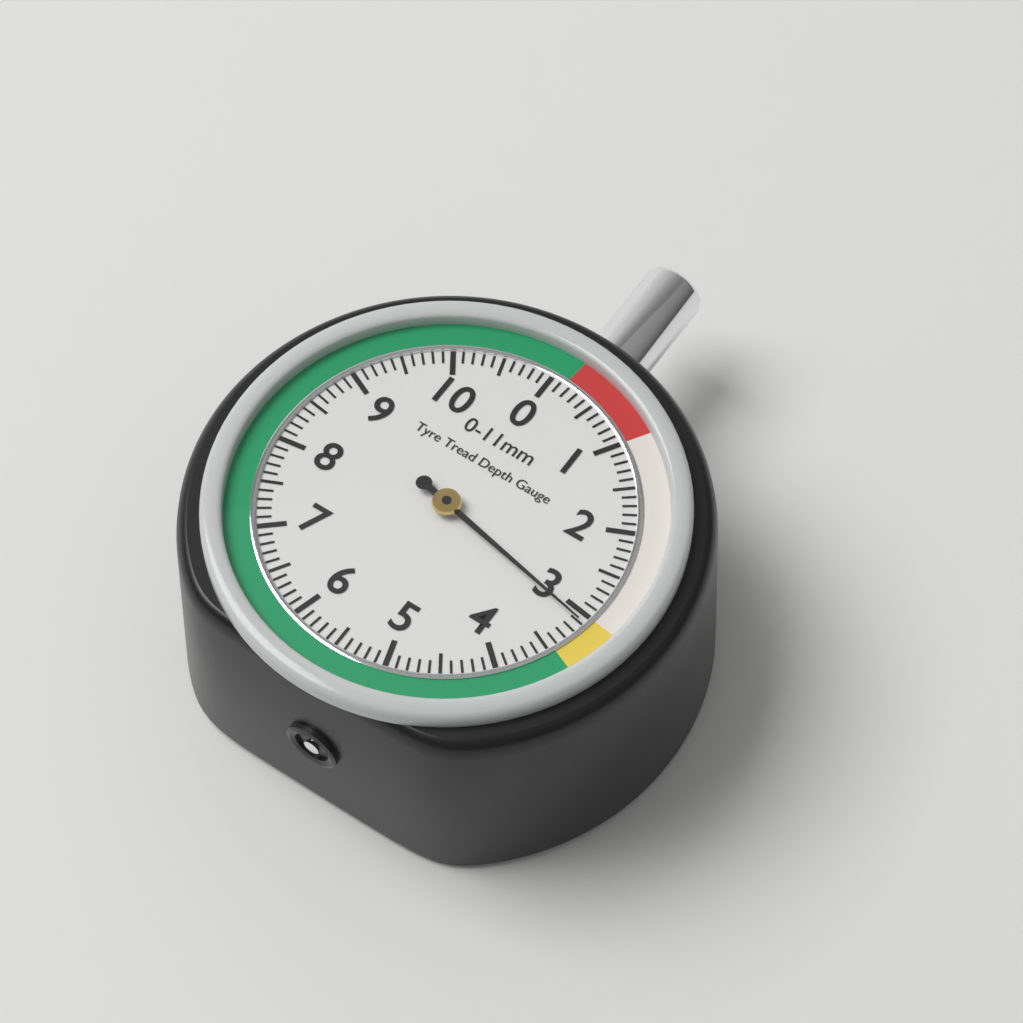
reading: 3.1 mm
